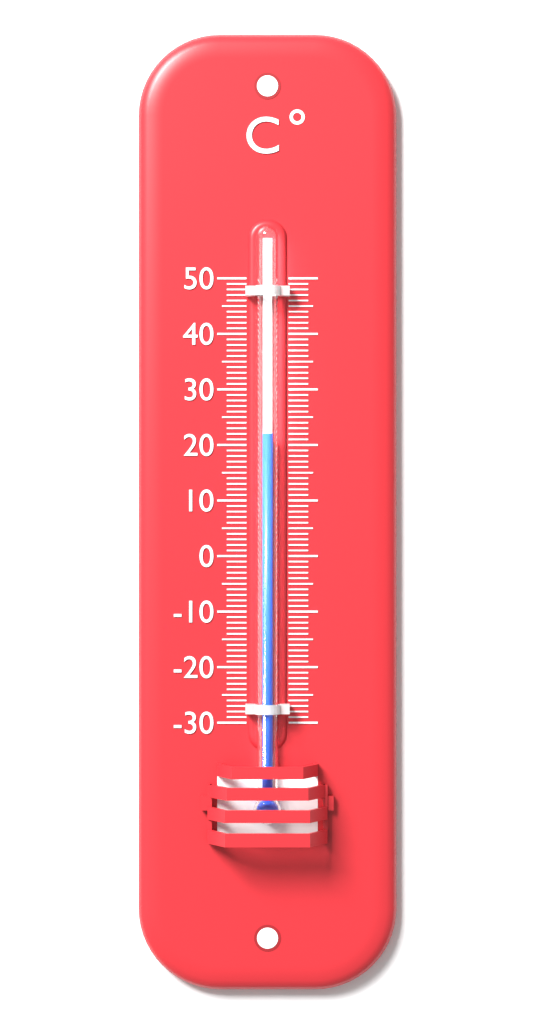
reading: 22 °C
